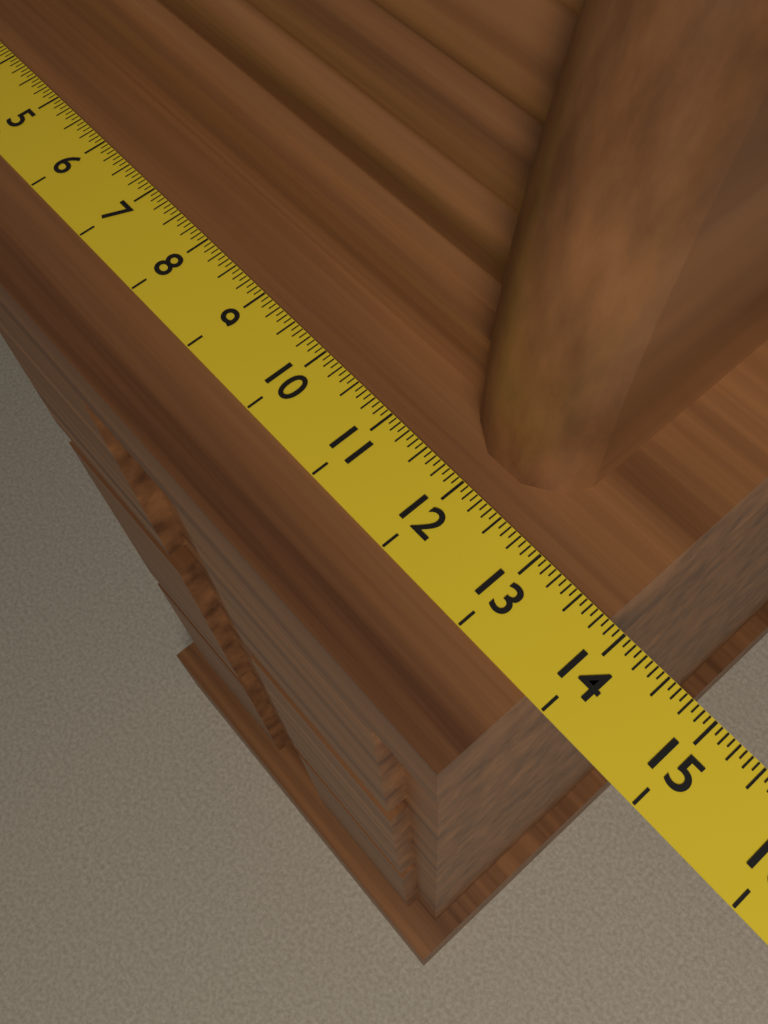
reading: 13.8125 (no unit)
